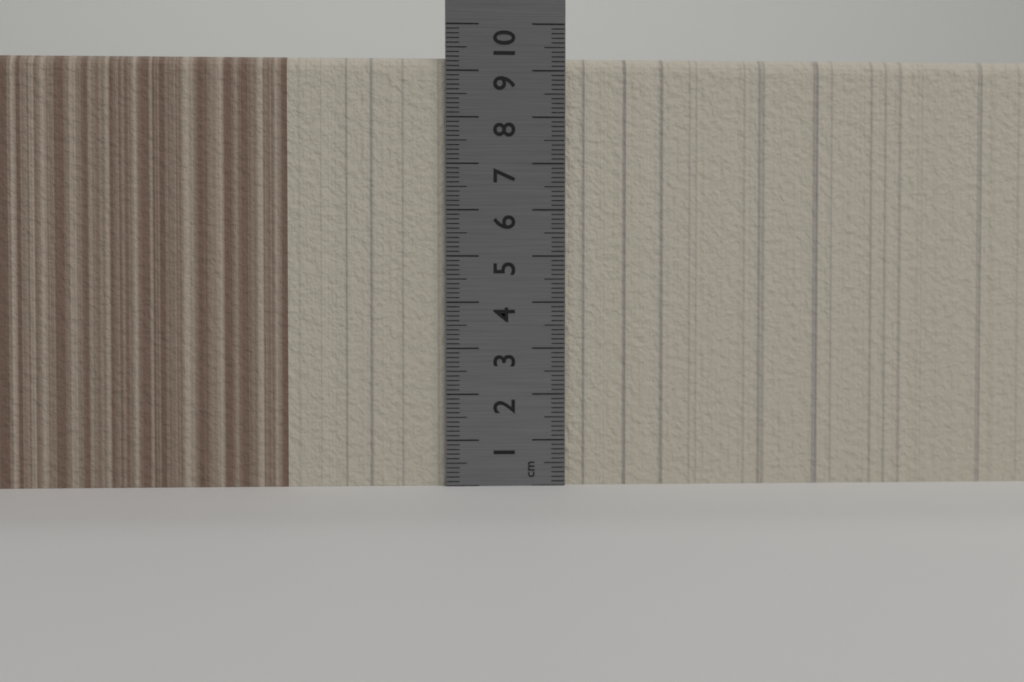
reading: 9.3 cm
